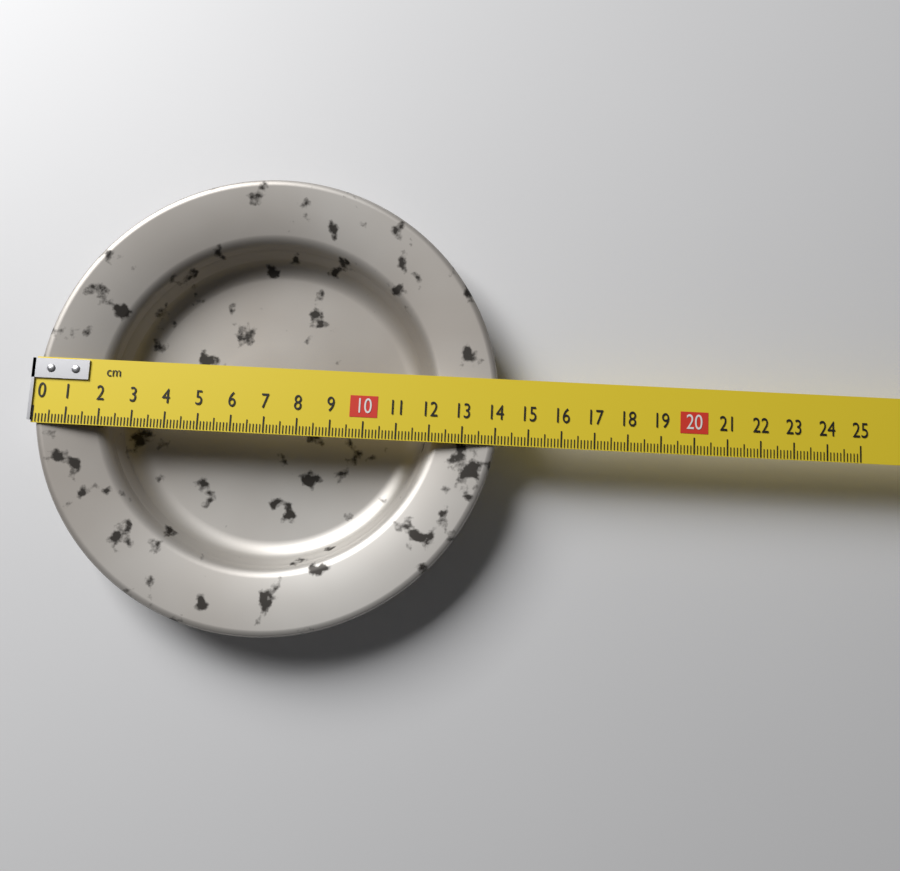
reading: 14.1 cm
